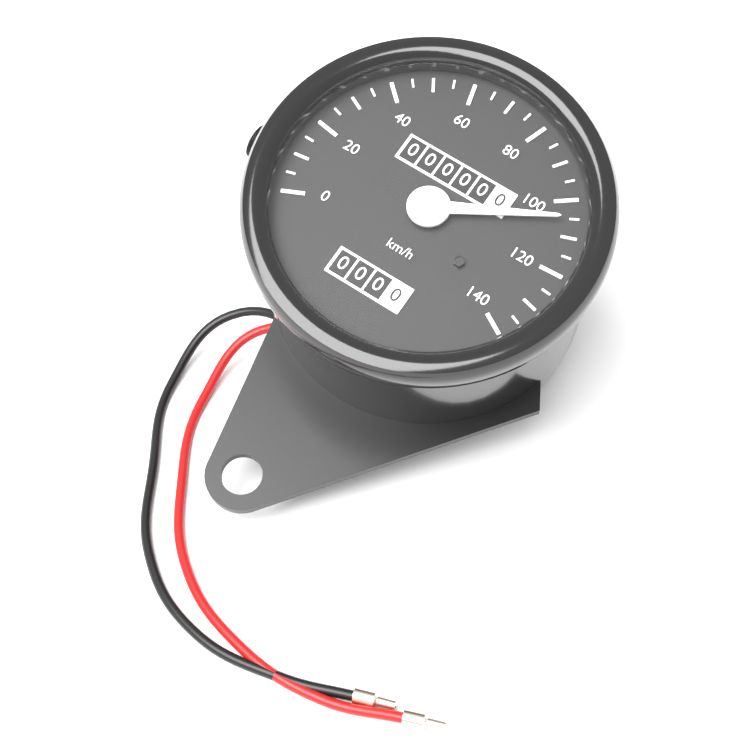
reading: 105 km/h
